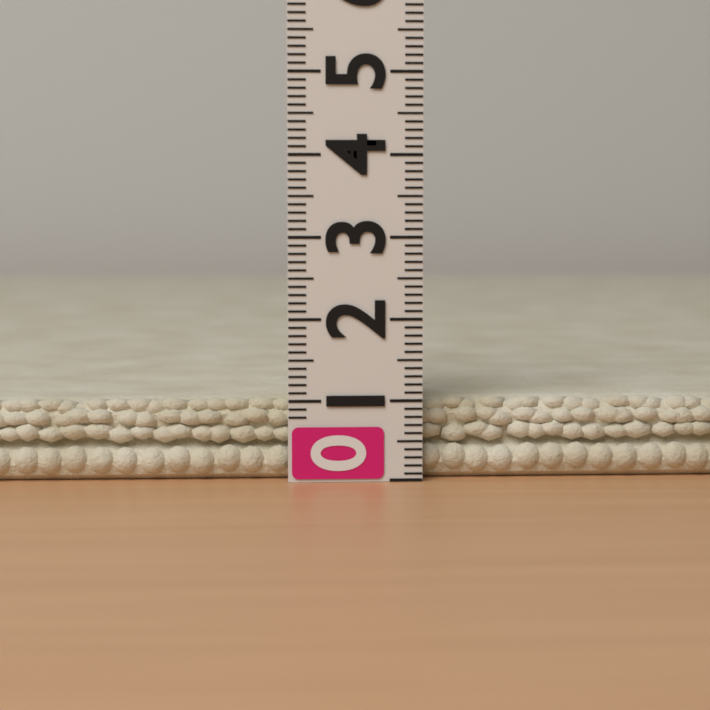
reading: 1.0 (no unit)
